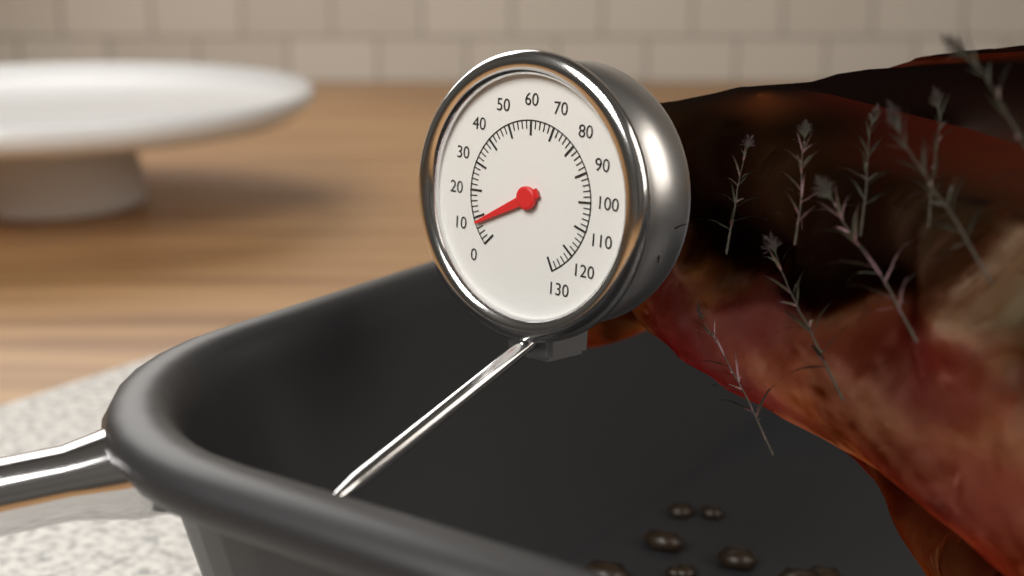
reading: 8 (no unit)
